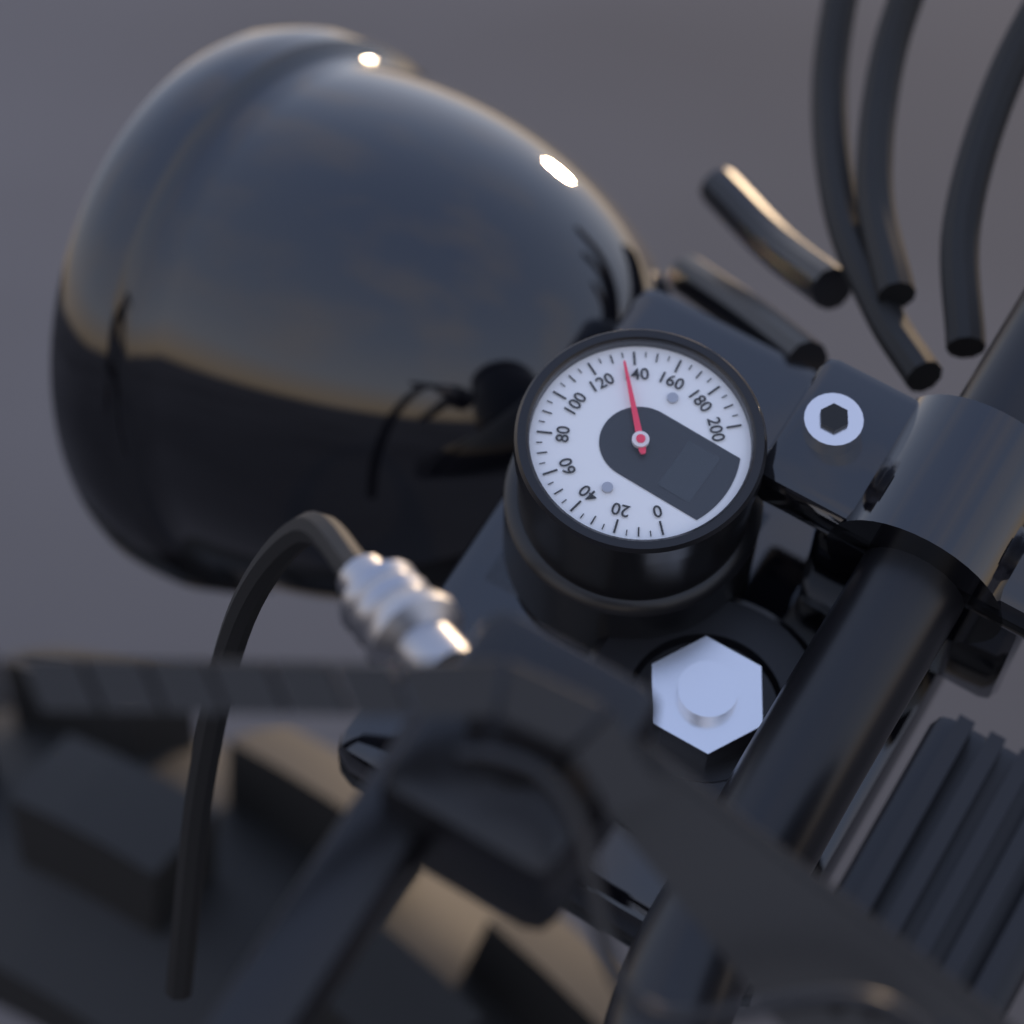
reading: 135 (no unit)
